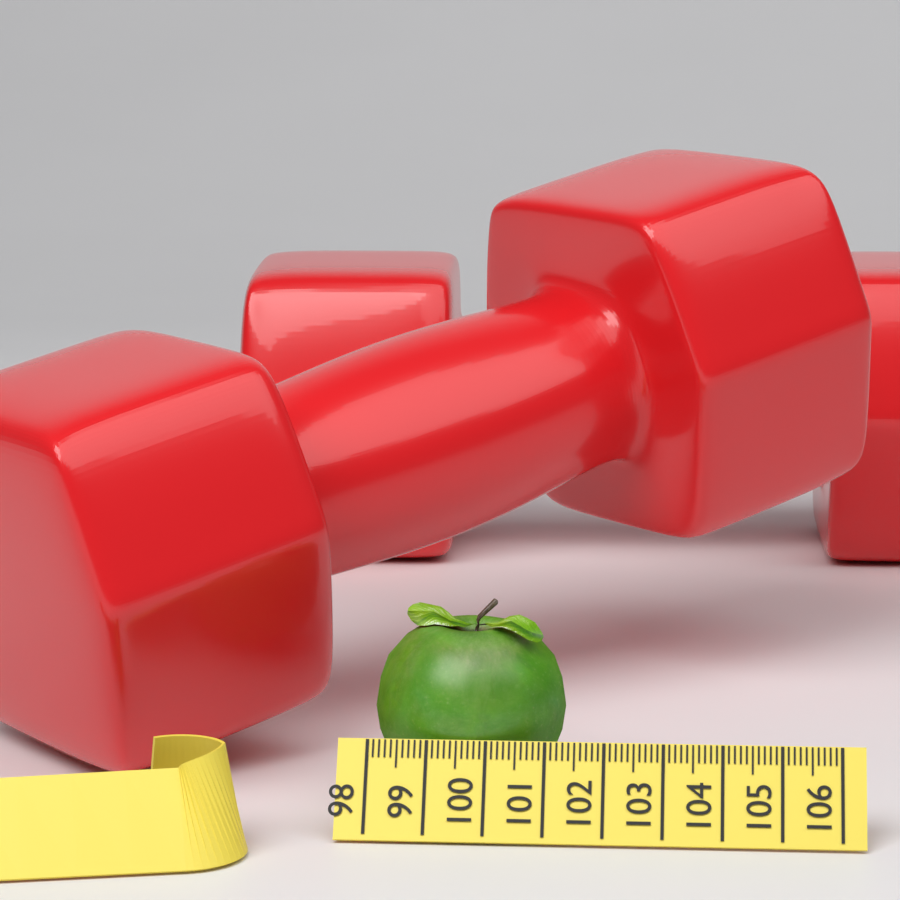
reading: 101.3 (no unit)
